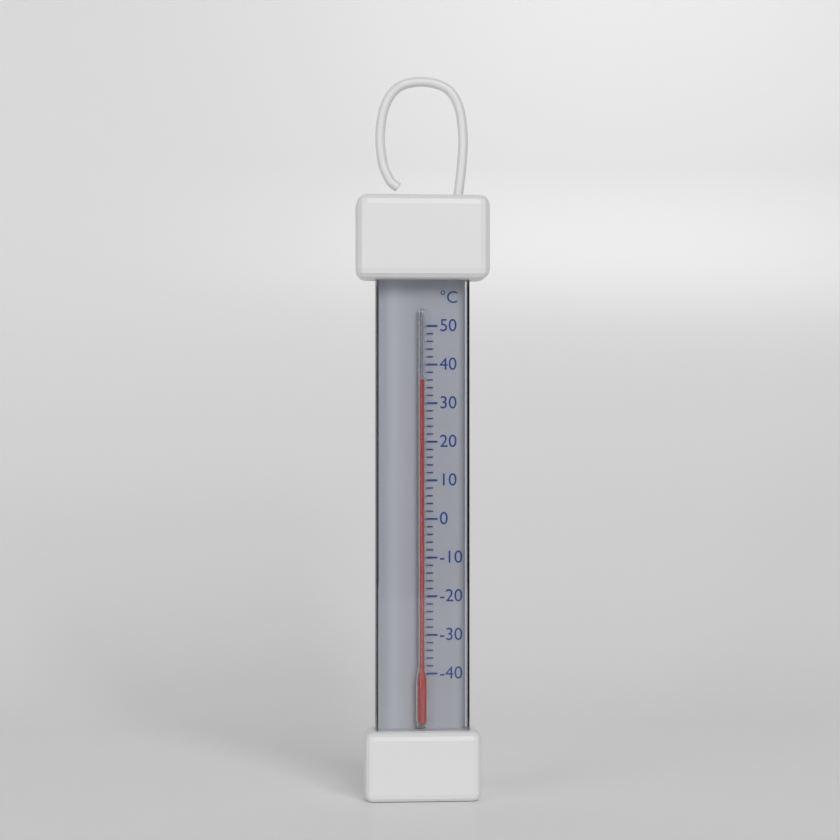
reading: 36 °C
